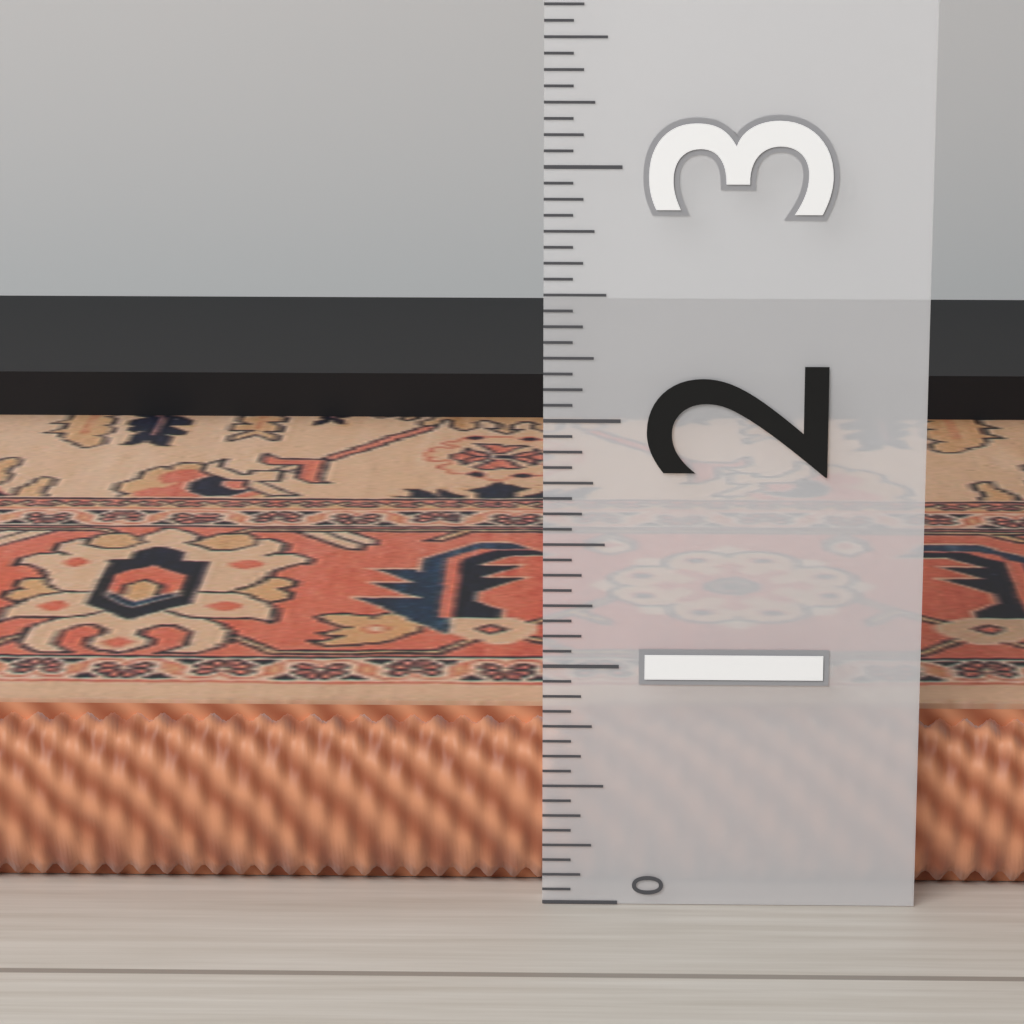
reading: 0.7500 (no unit)
